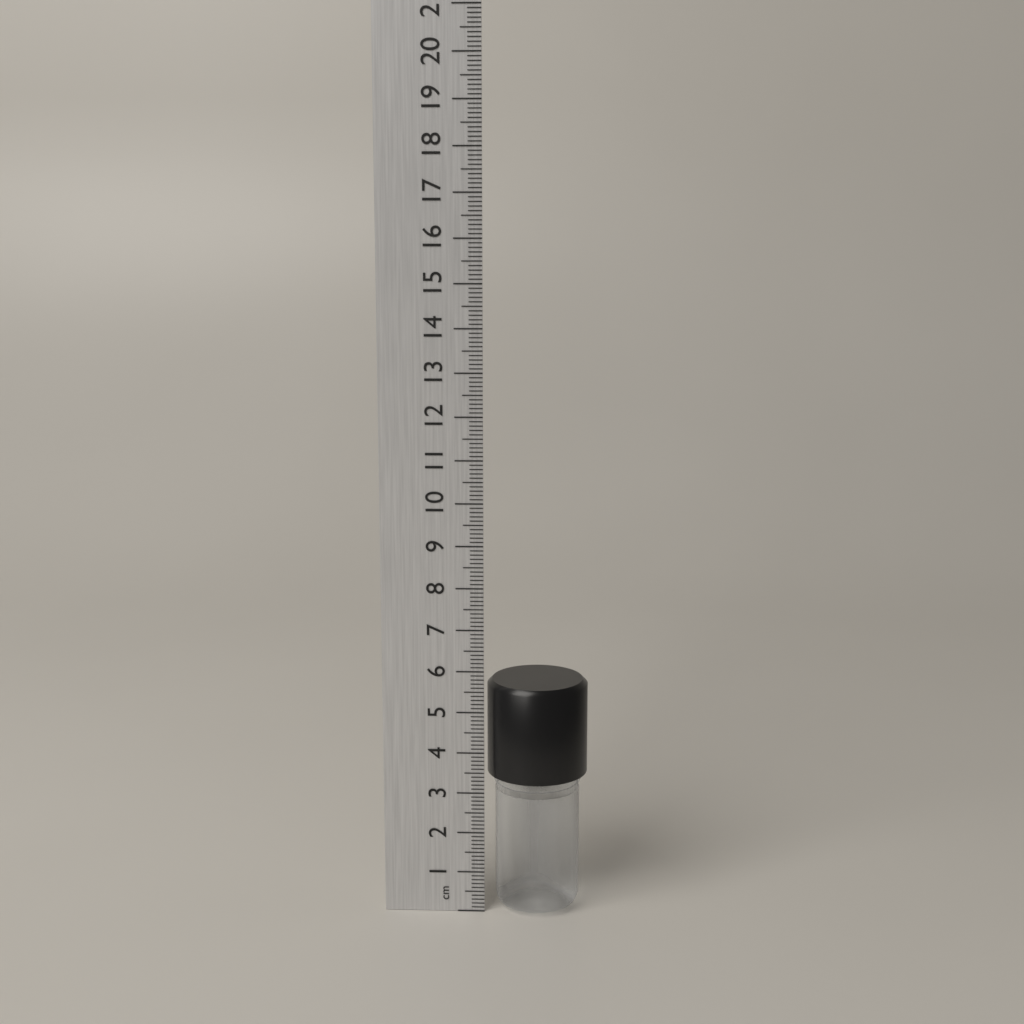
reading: 5.7 cm
